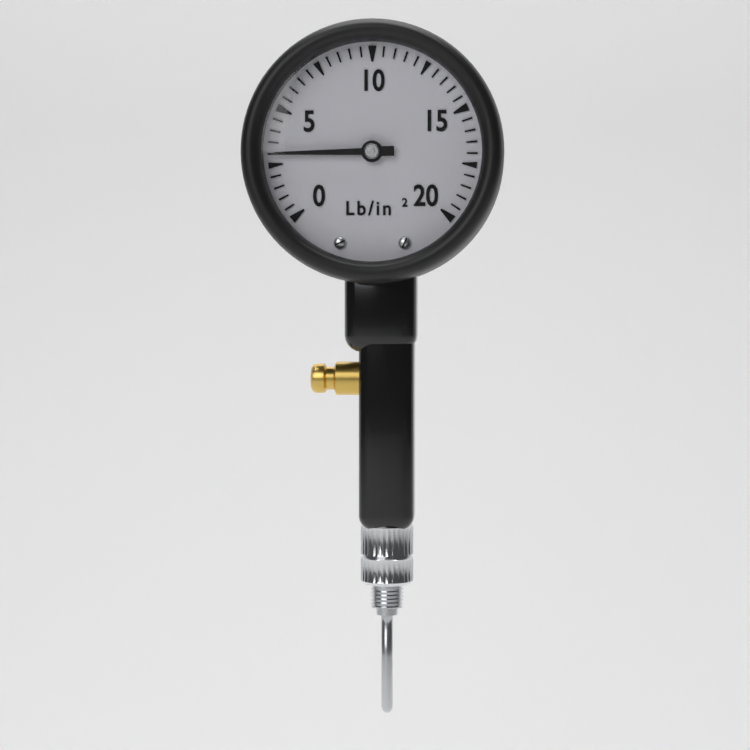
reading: 3.0 lb/in²
